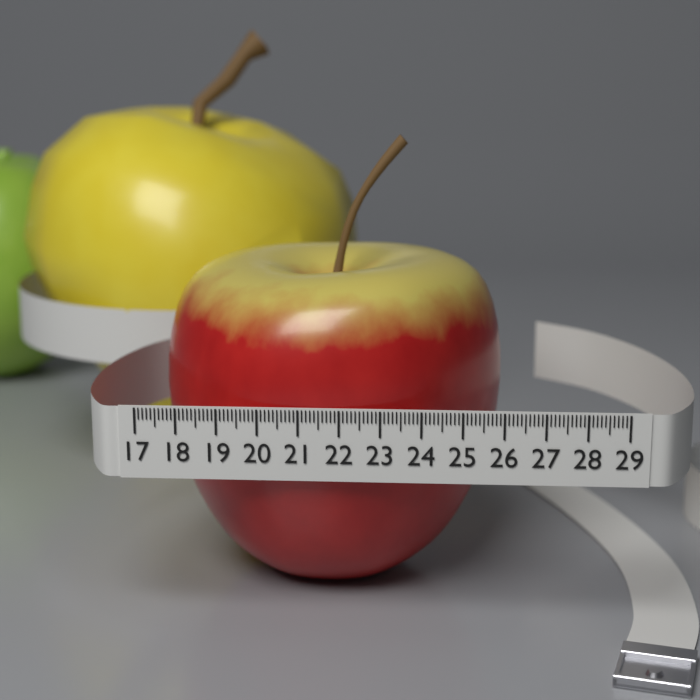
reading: 26.1 (no unit)
